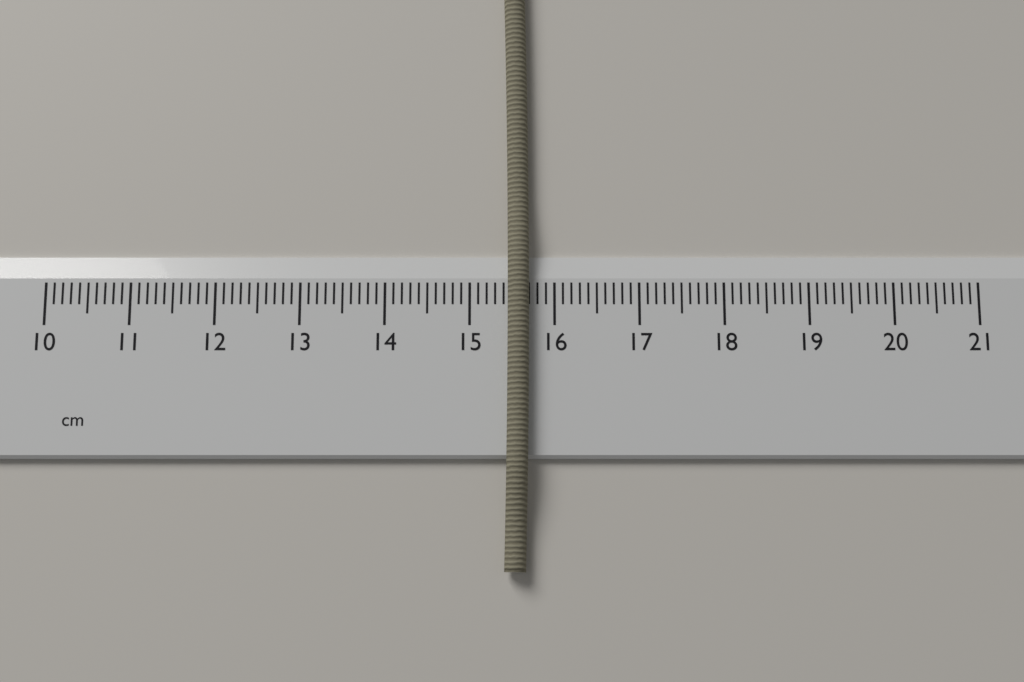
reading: 15.7 cm
